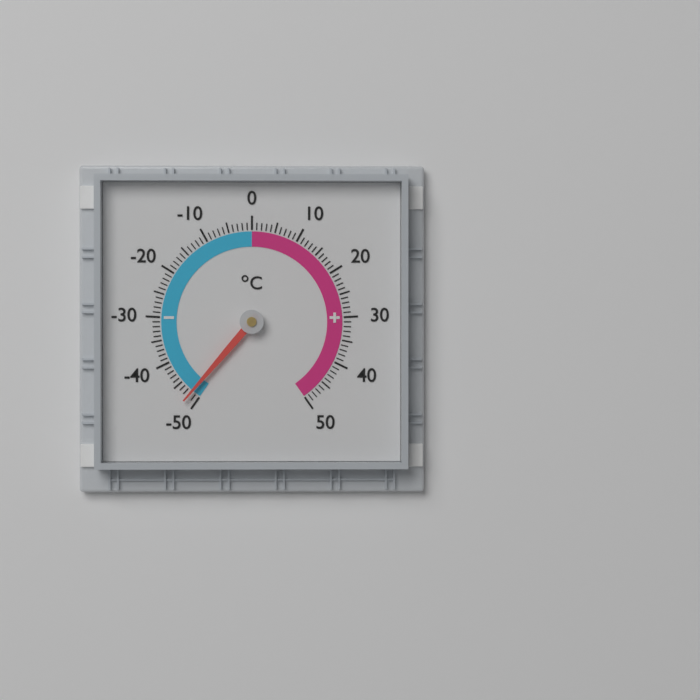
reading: -48 °C
